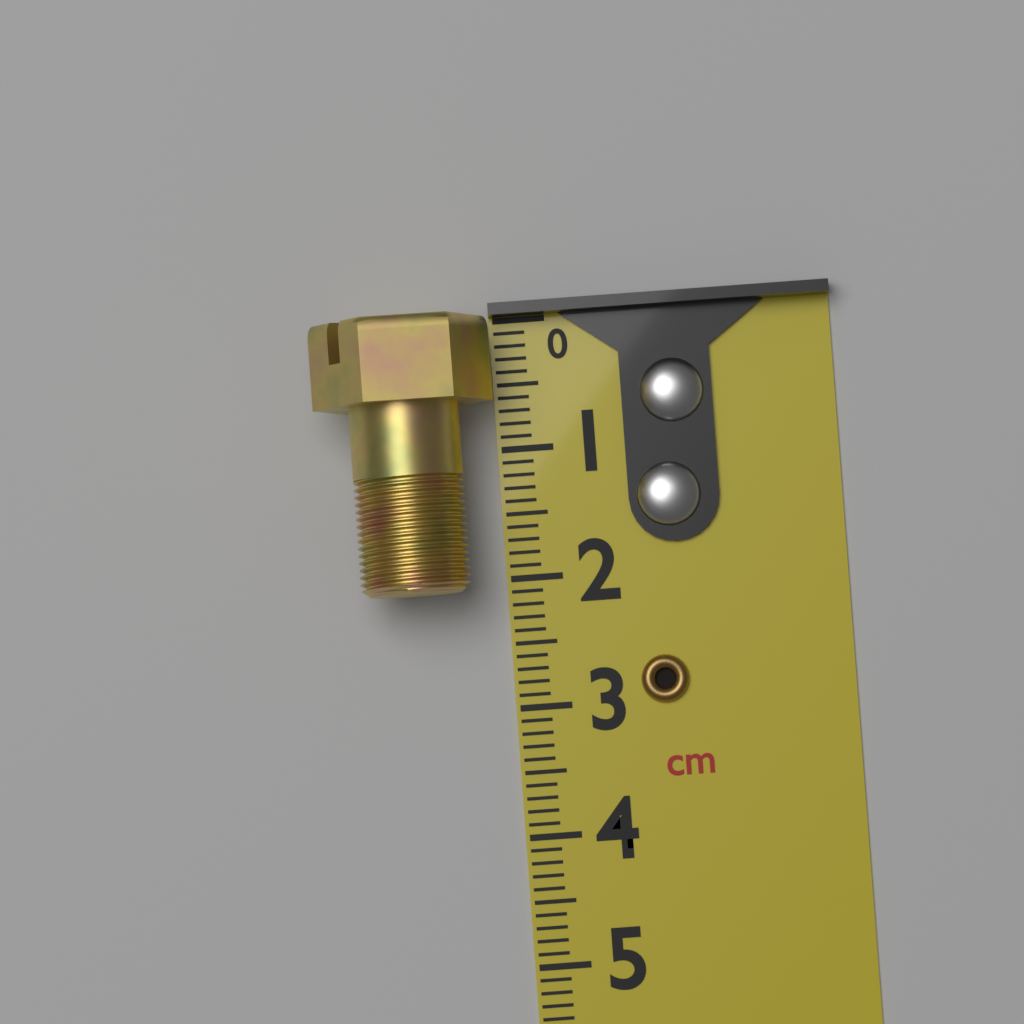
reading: 2.1 cm
